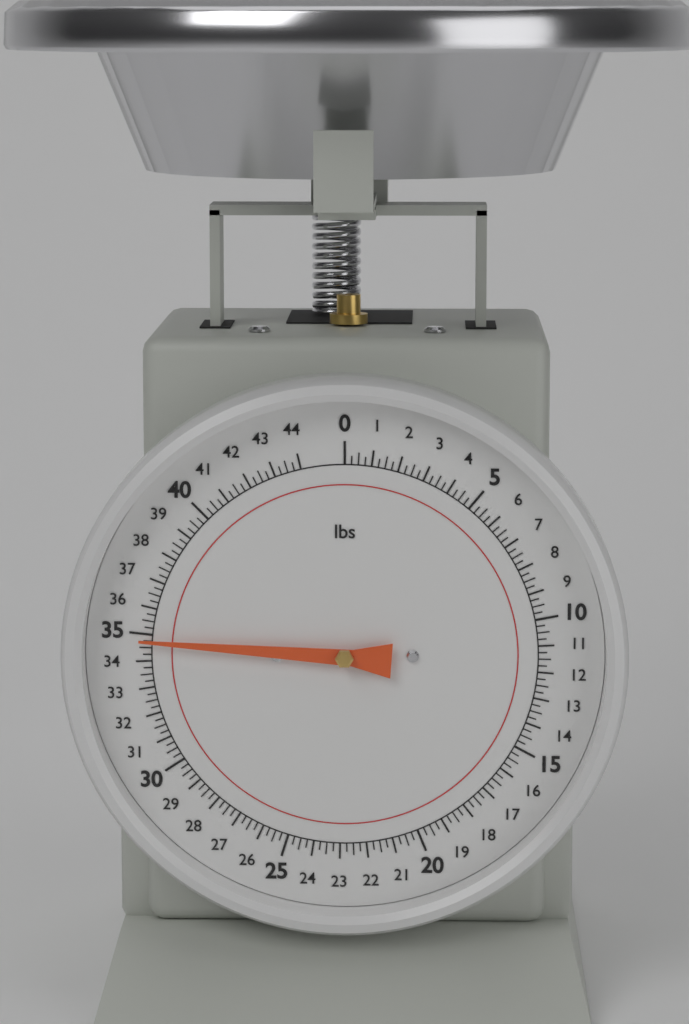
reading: 34.75 lbs
